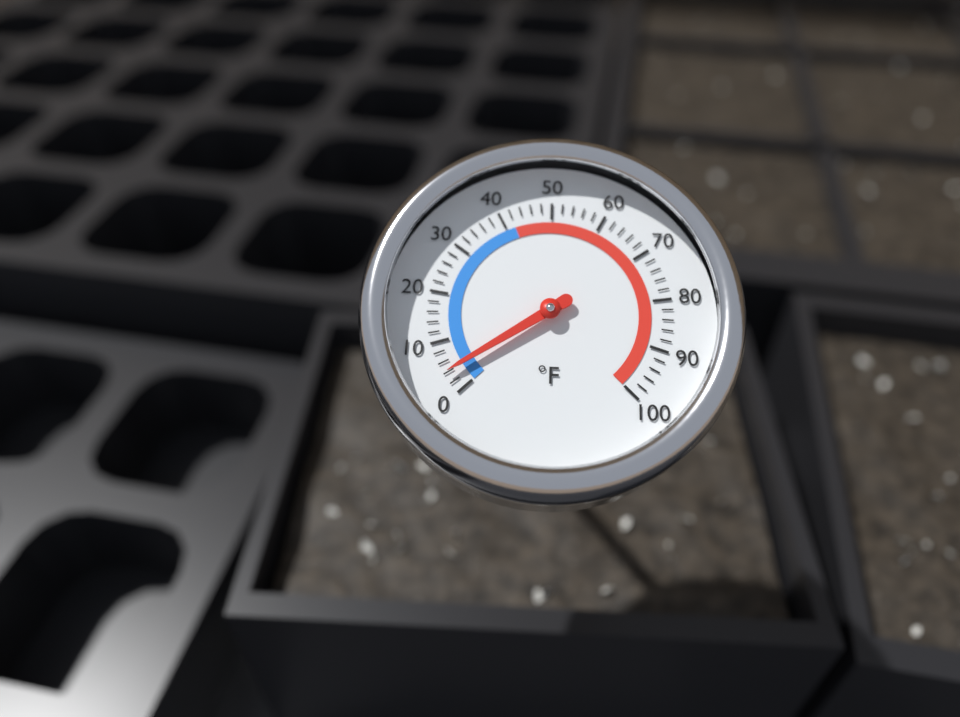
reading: 4 °F
